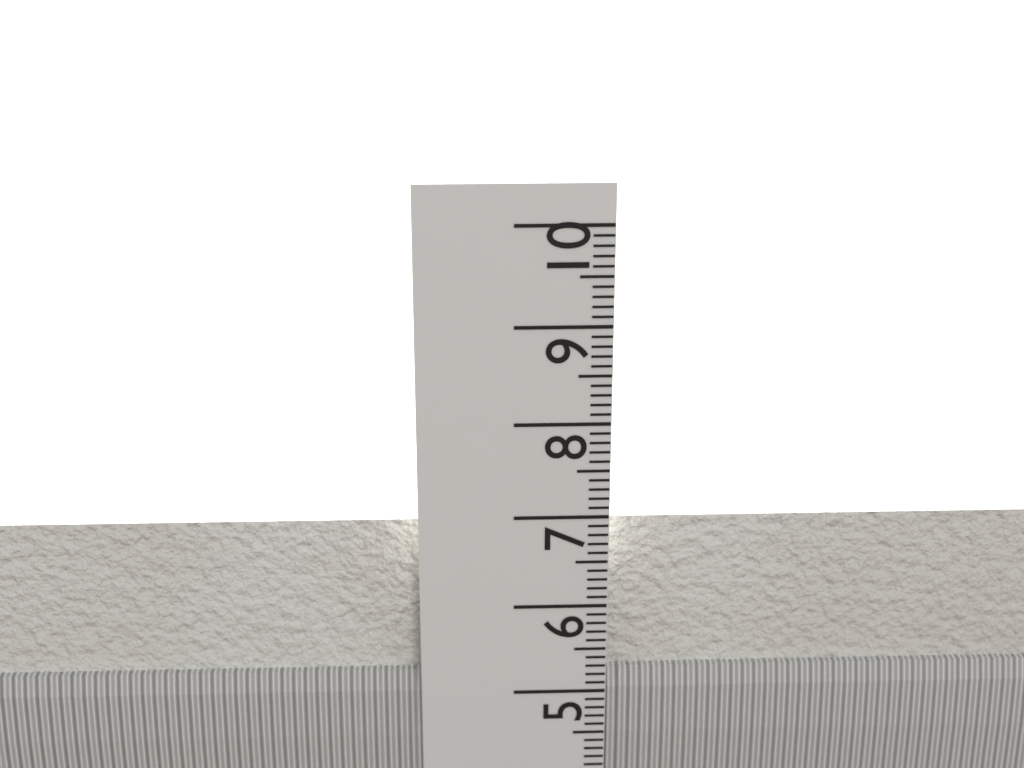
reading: 6.9 cm
